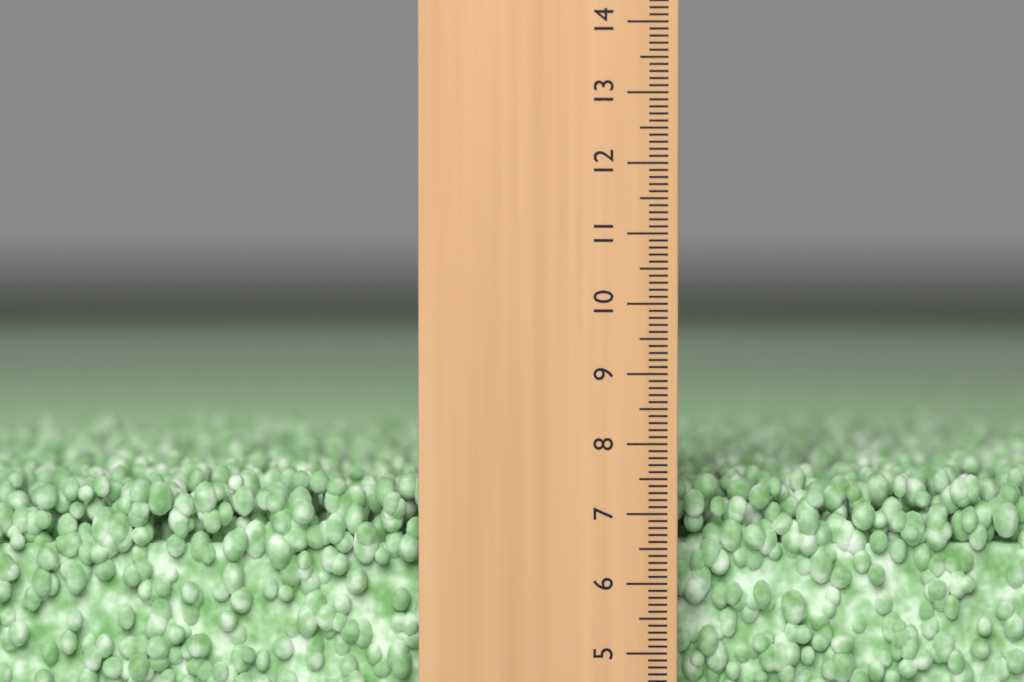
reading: 7.5 (no unit)
